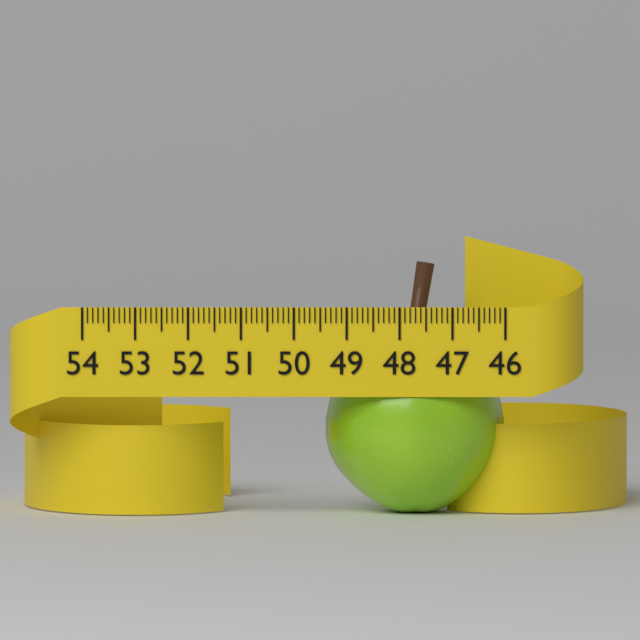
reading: 49.4 (no unit)
